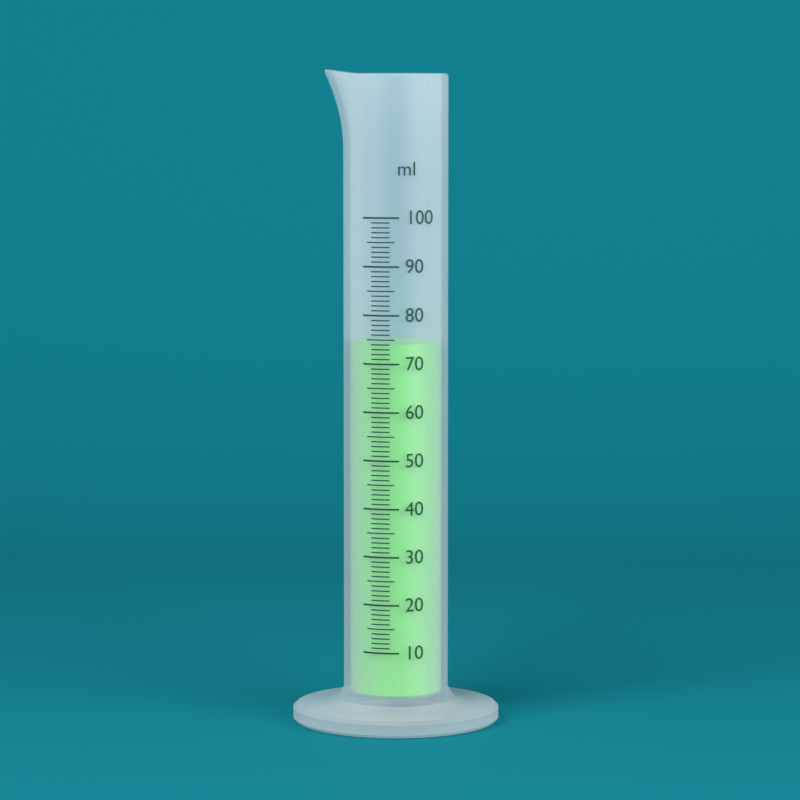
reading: 74 ml
